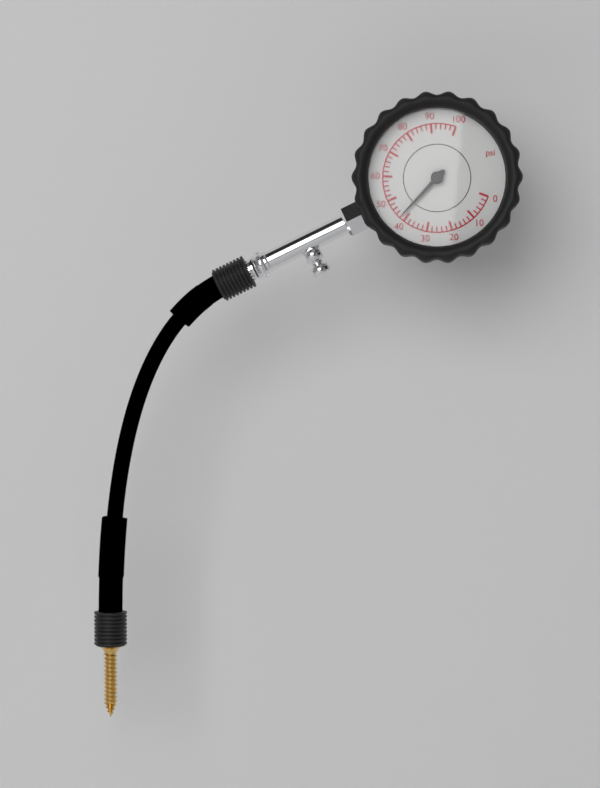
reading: 42 psi
